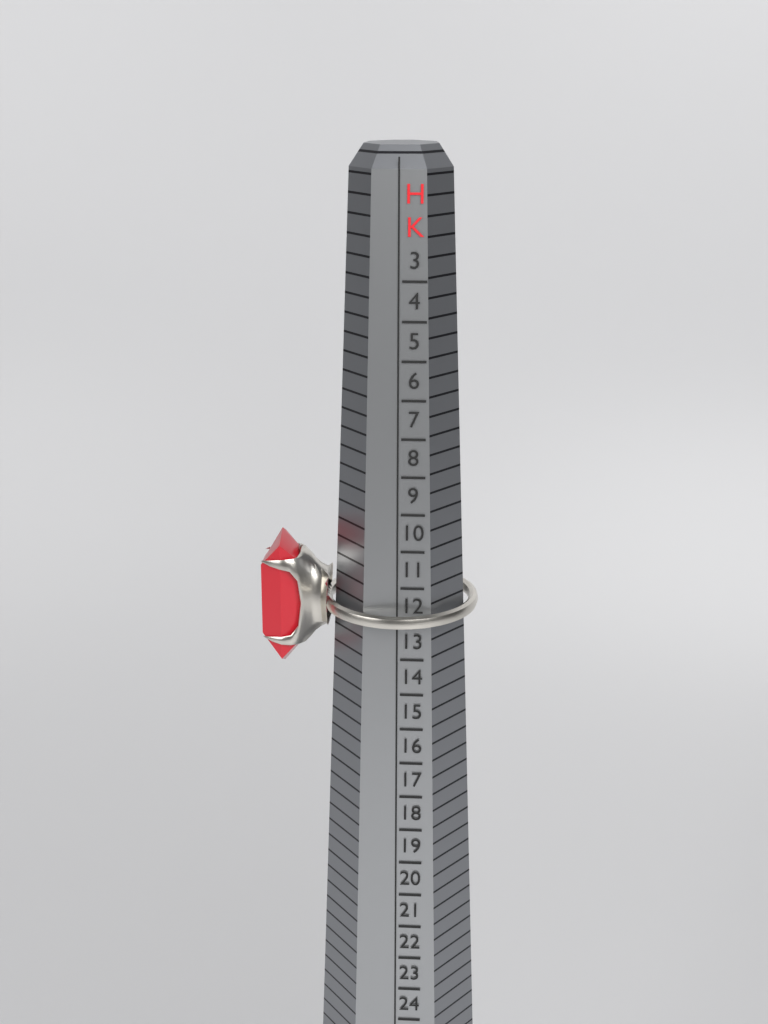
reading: 12 HK
